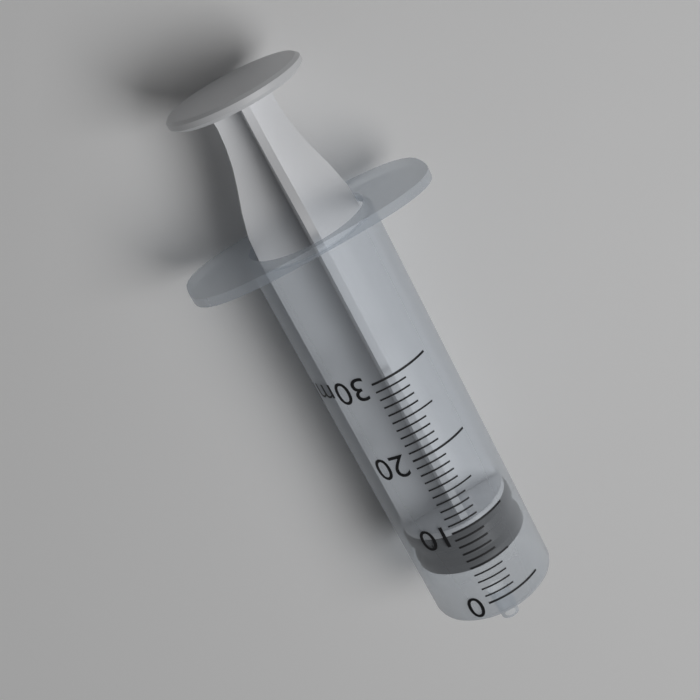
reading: 4 ml
